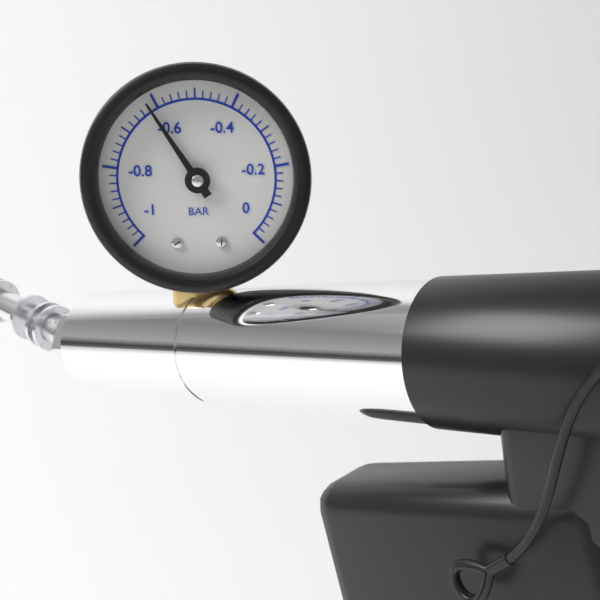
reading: -0.62 bar
